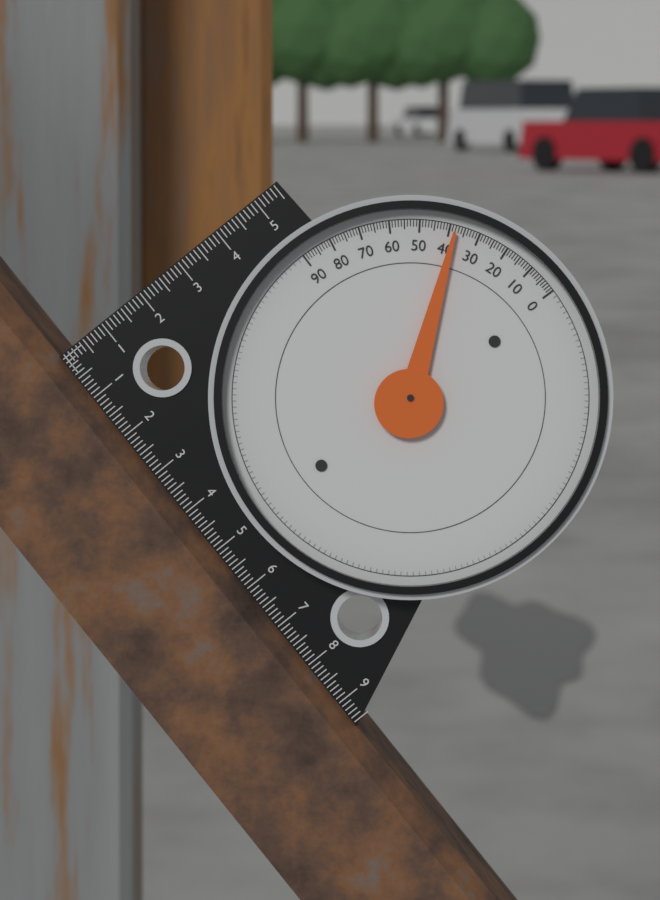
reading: 38 (no unit)
